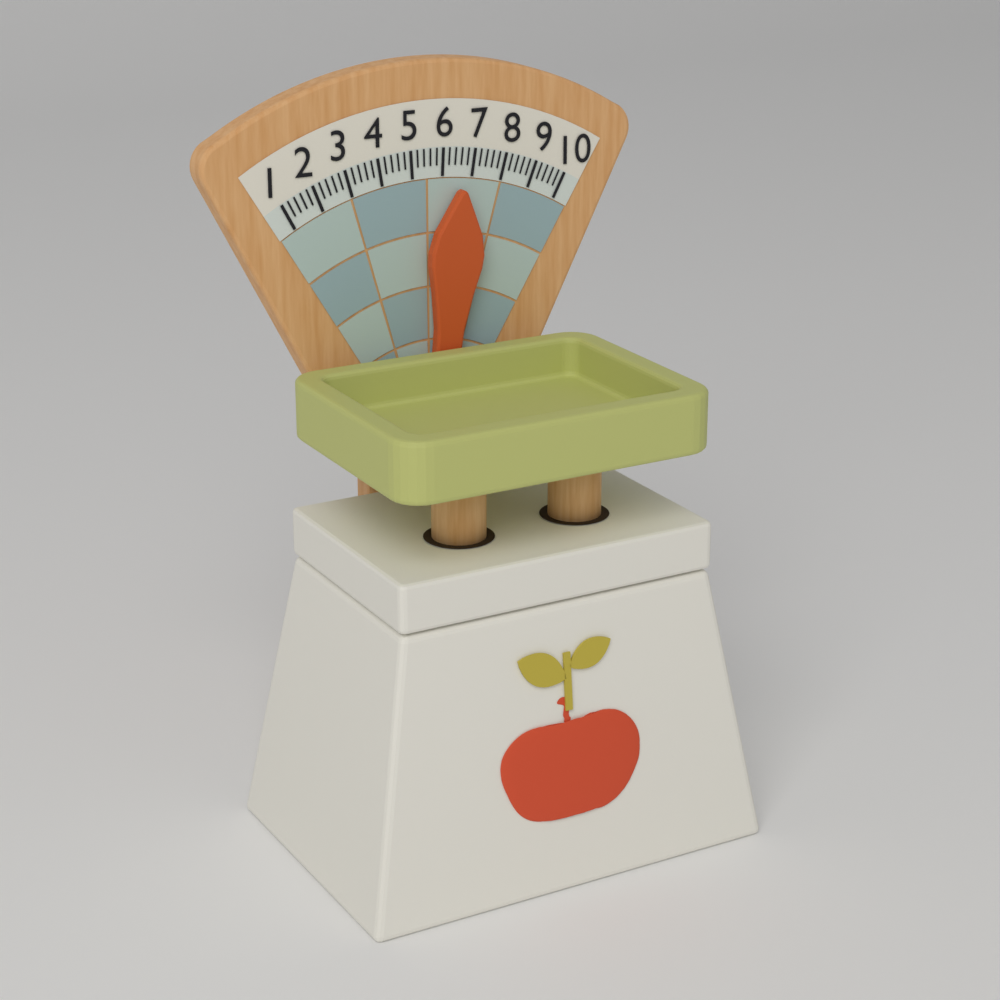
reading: 6.6 (no unit)
